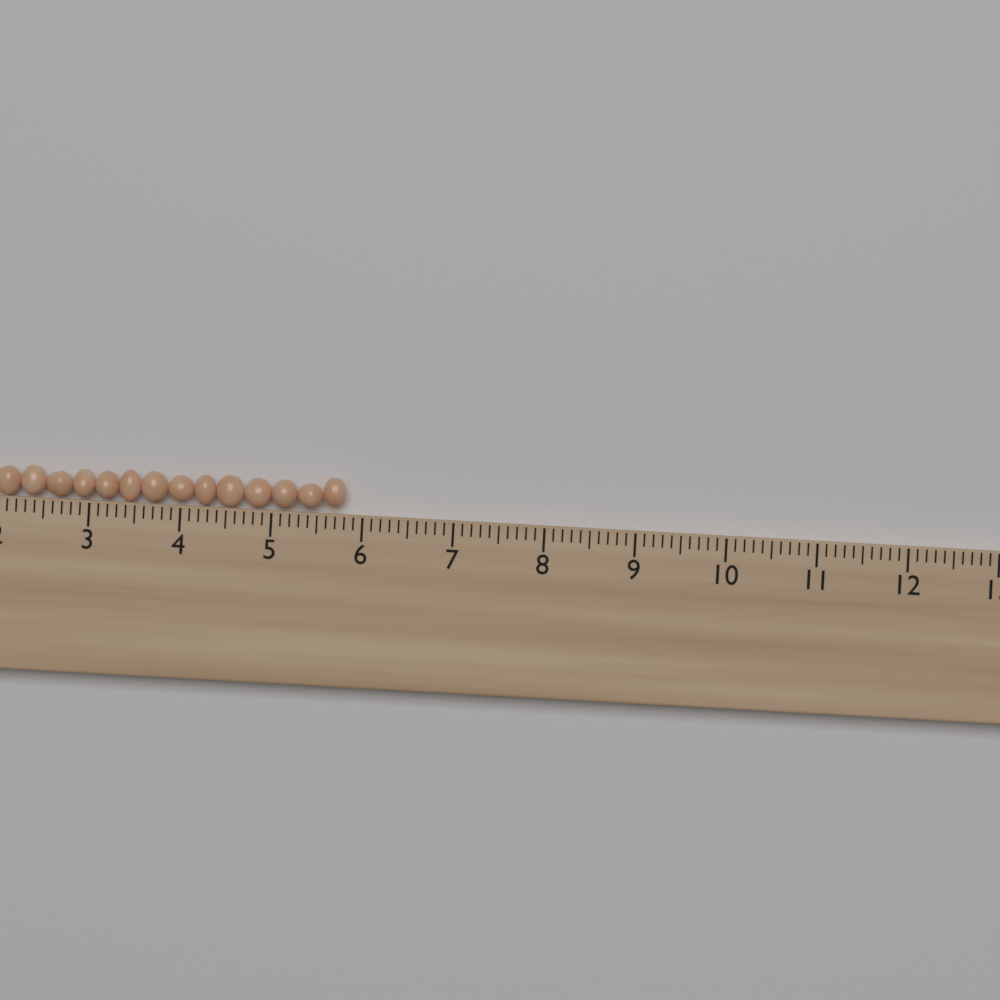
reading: 5.8 cm
